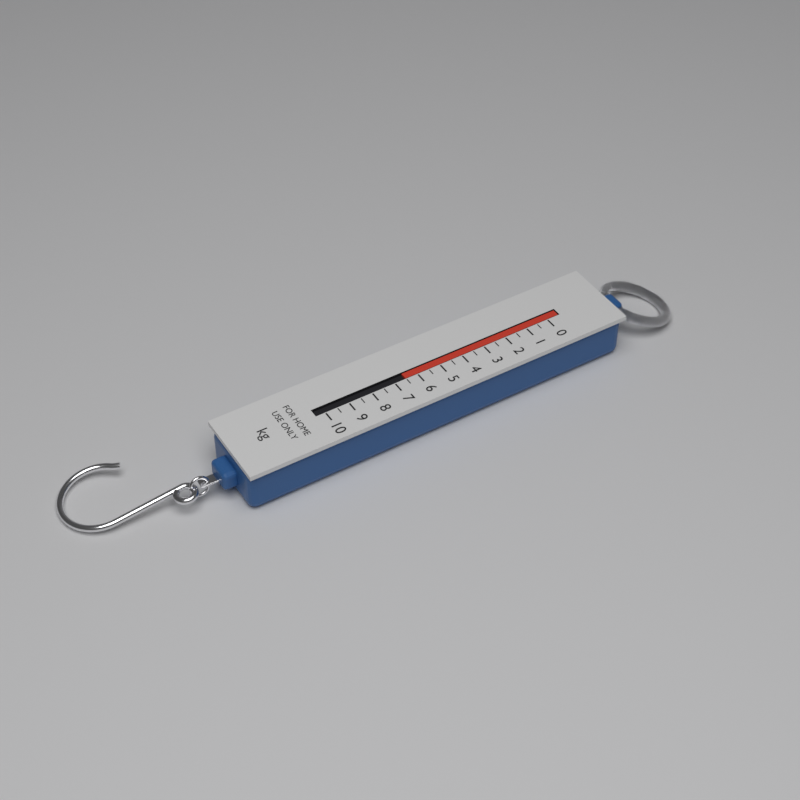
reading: 6.5 kg
